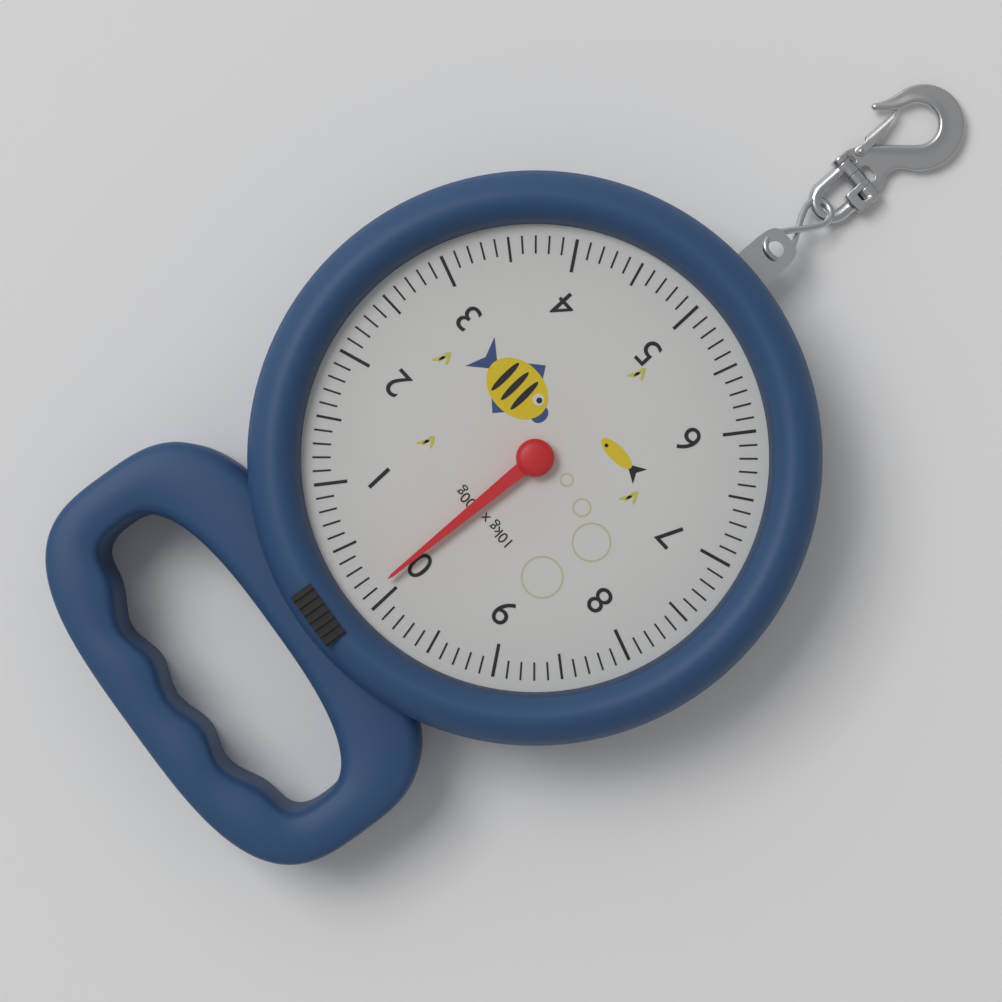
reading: 0.1 kg
